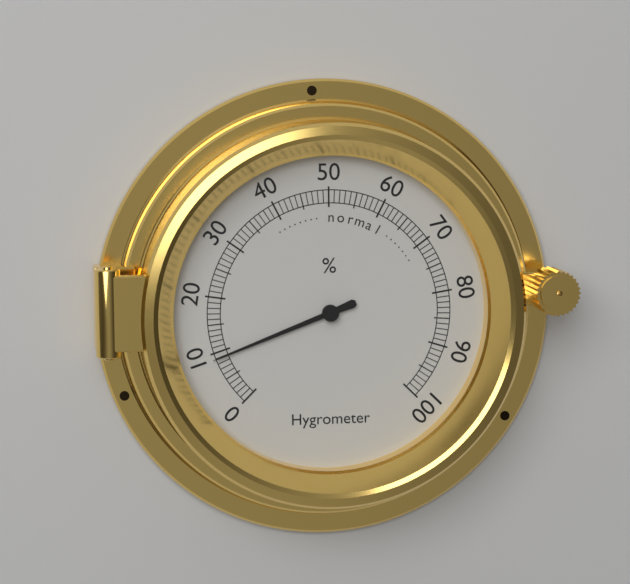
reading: 9 %
